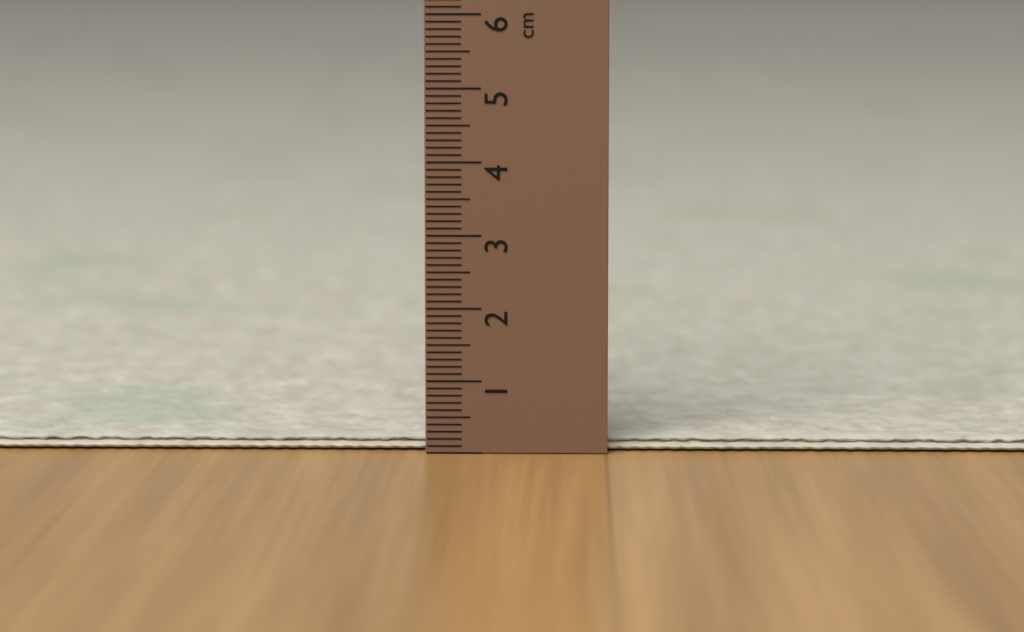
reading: 0.2 cm
